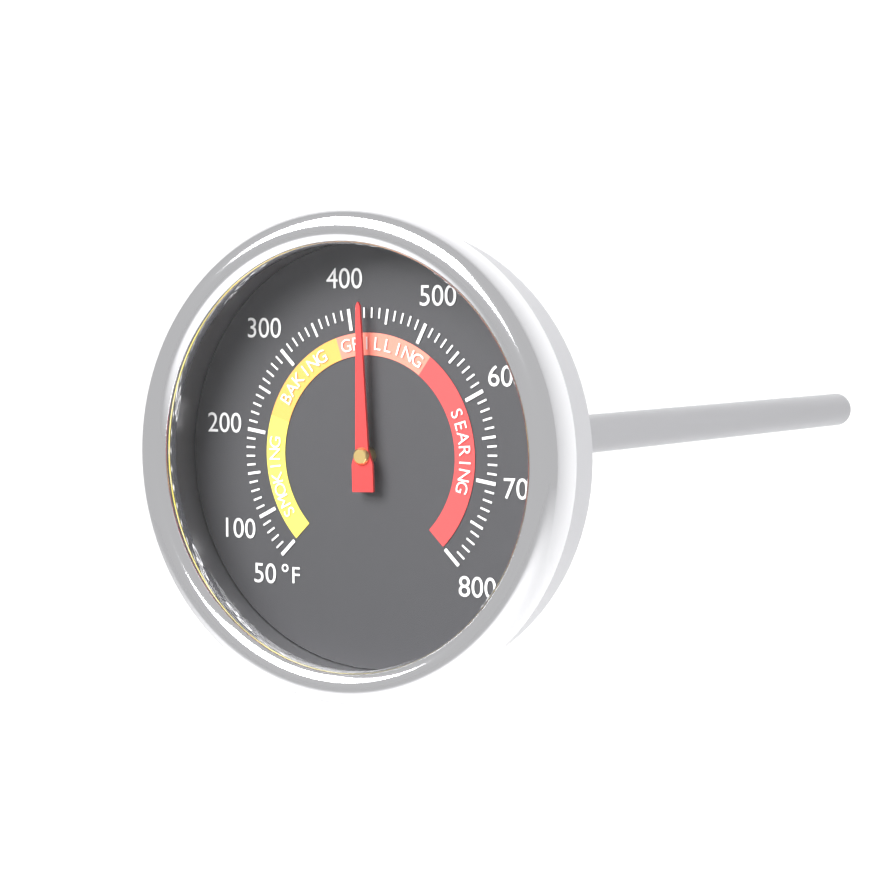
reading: 420 °F
